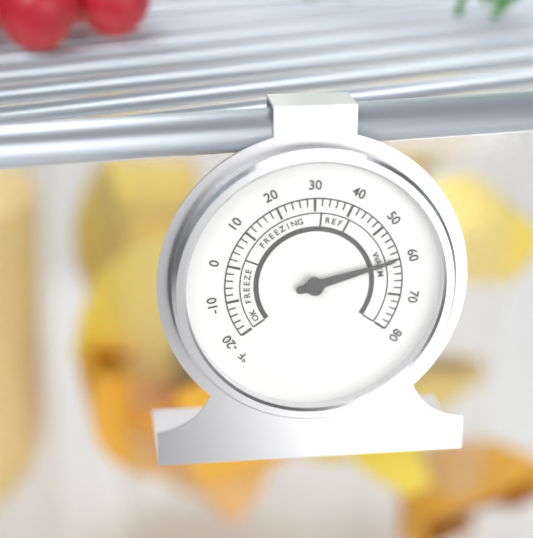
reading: 60 °F
